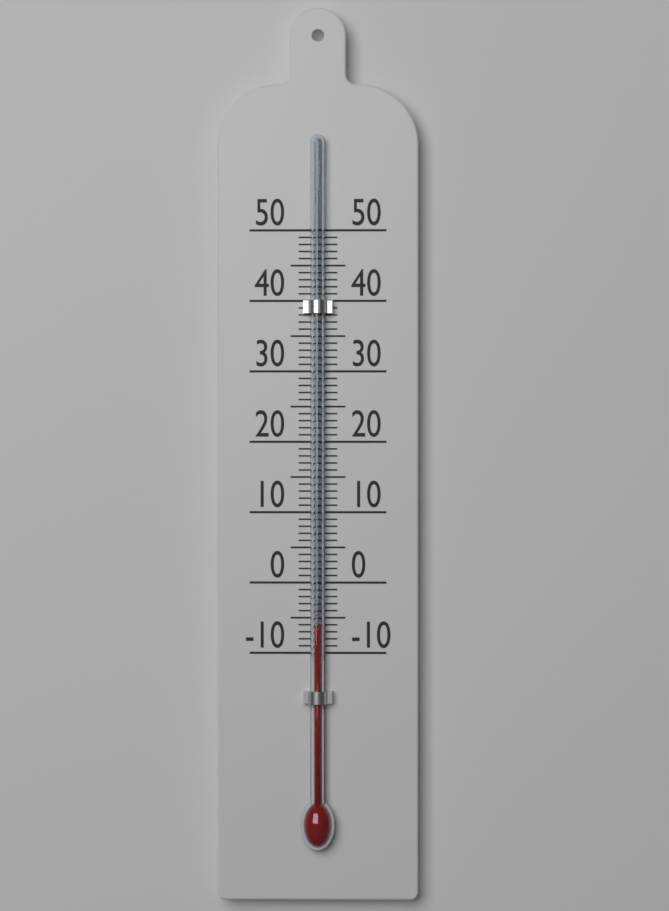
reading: -6 (no unit)
